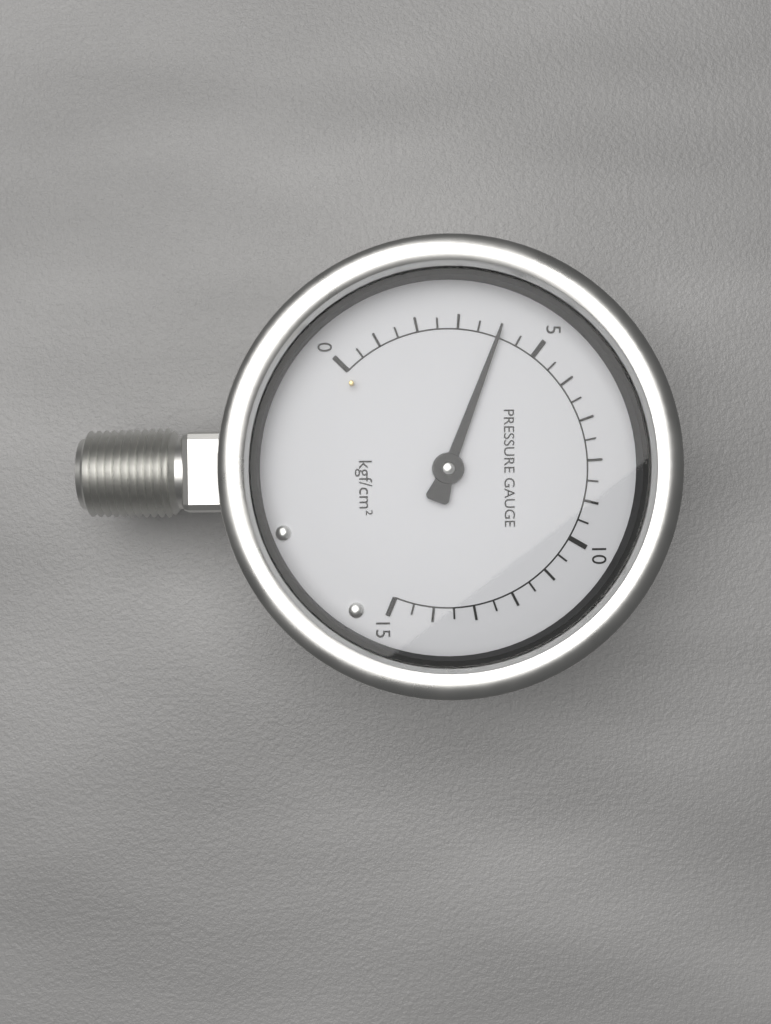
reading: 4.0 kgf/cm²
